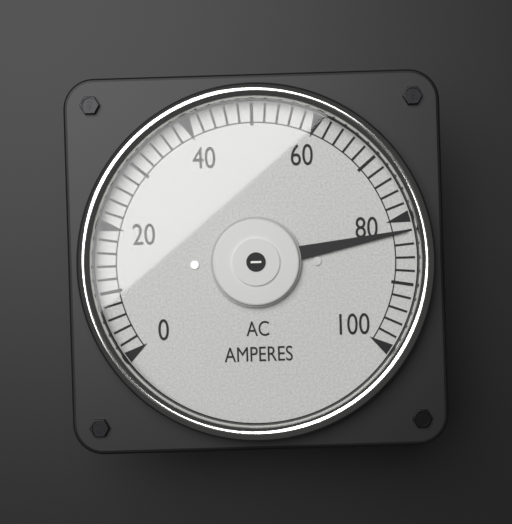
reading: 82 A
